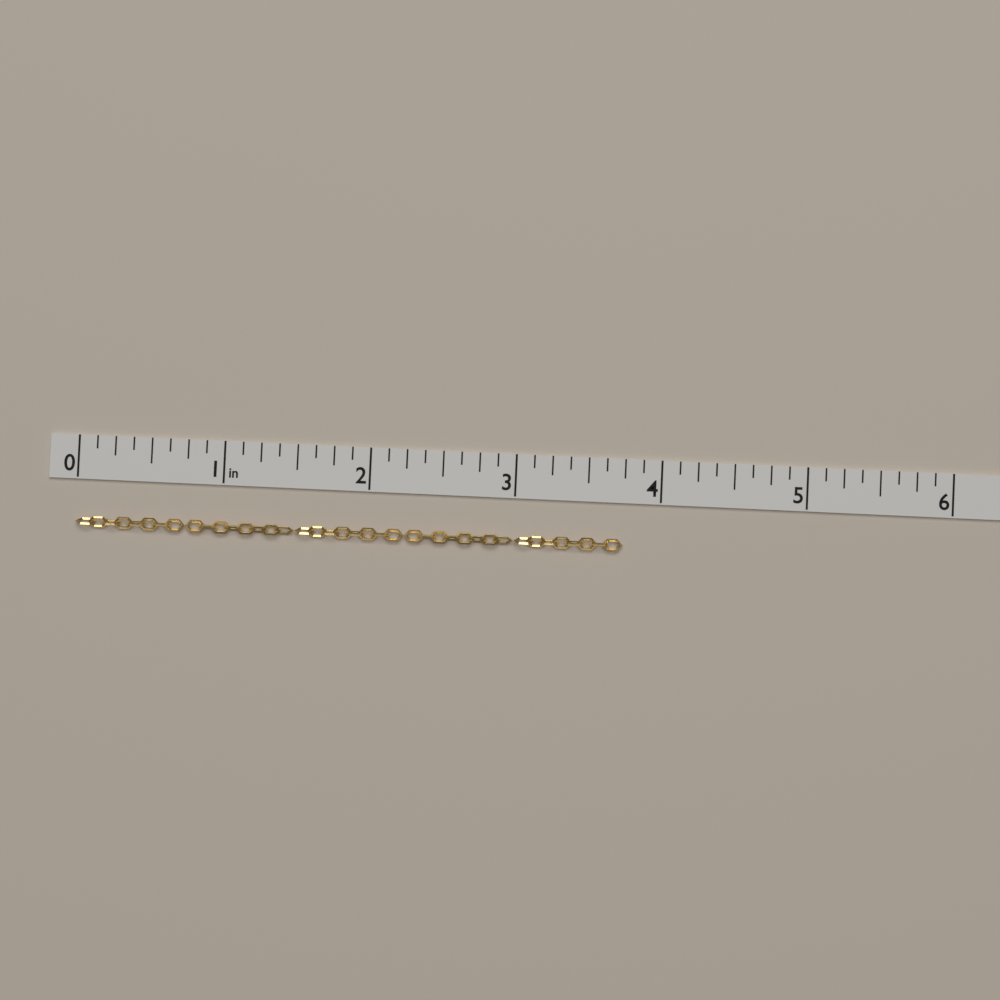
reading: 3.750 in
